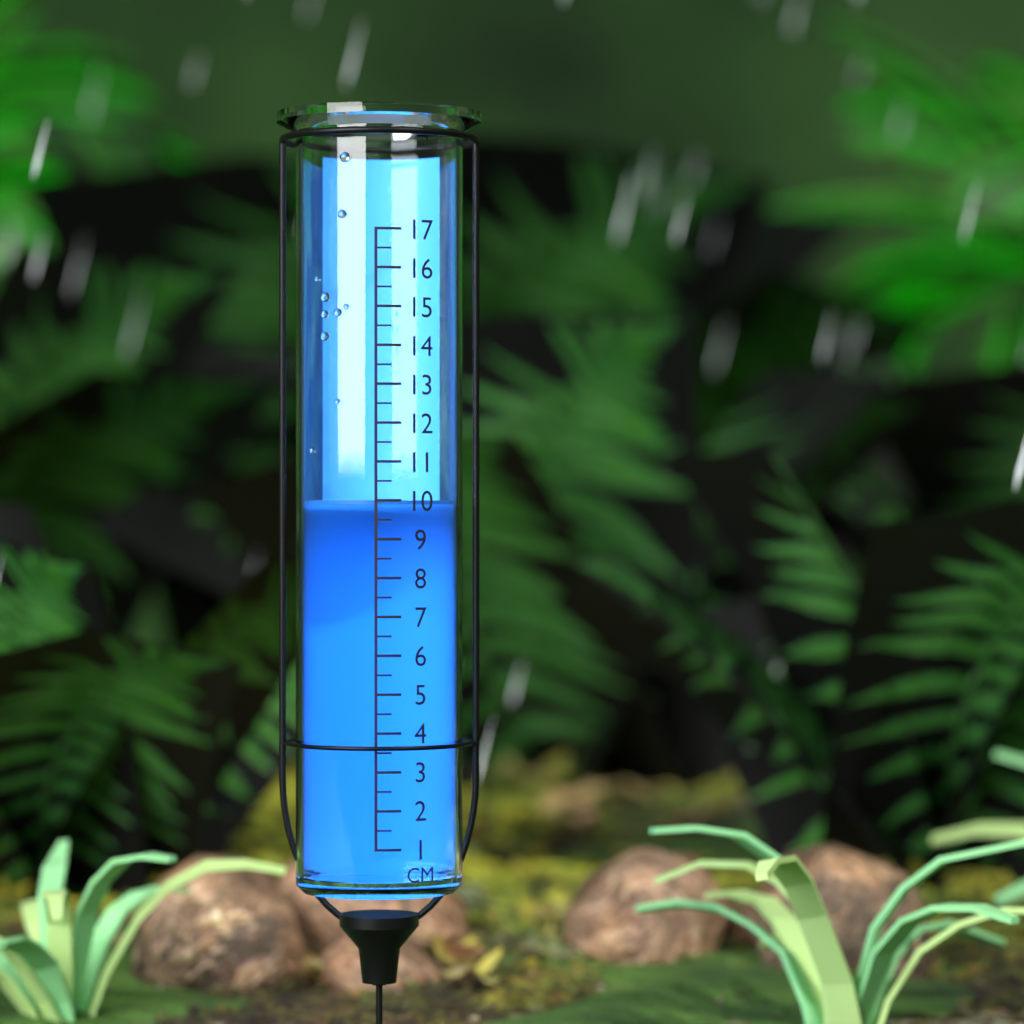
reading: 10.0 cm
